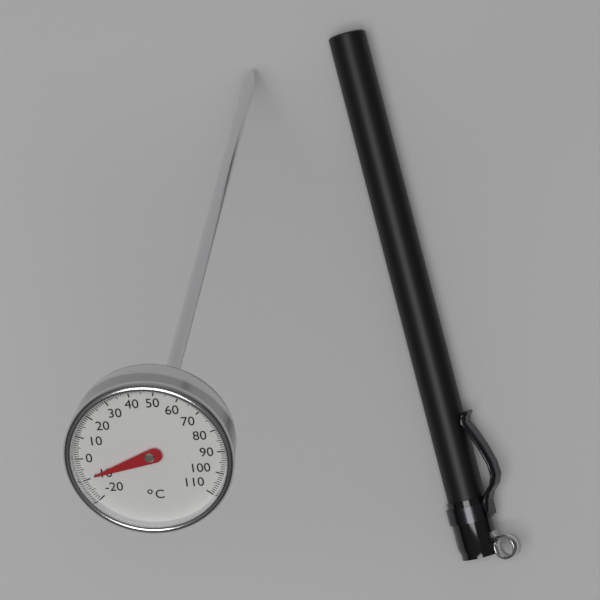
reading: -9 °C
